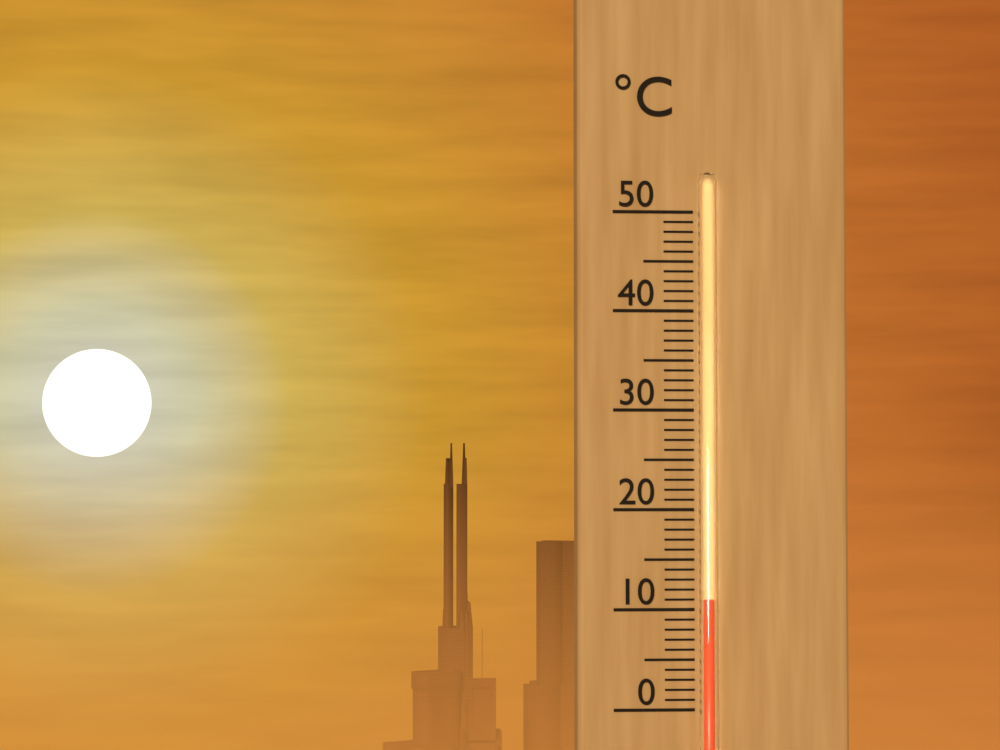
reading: 11 °C
